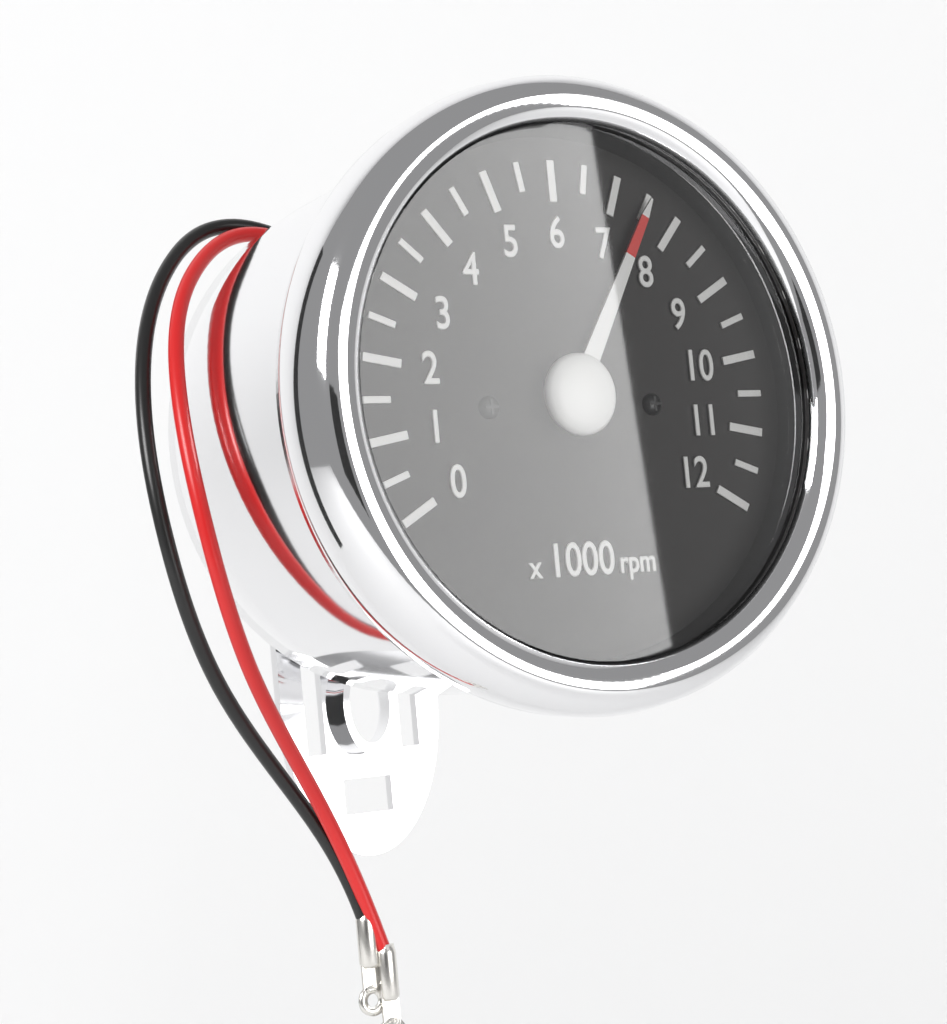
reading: 7.5 x1000 rpm
